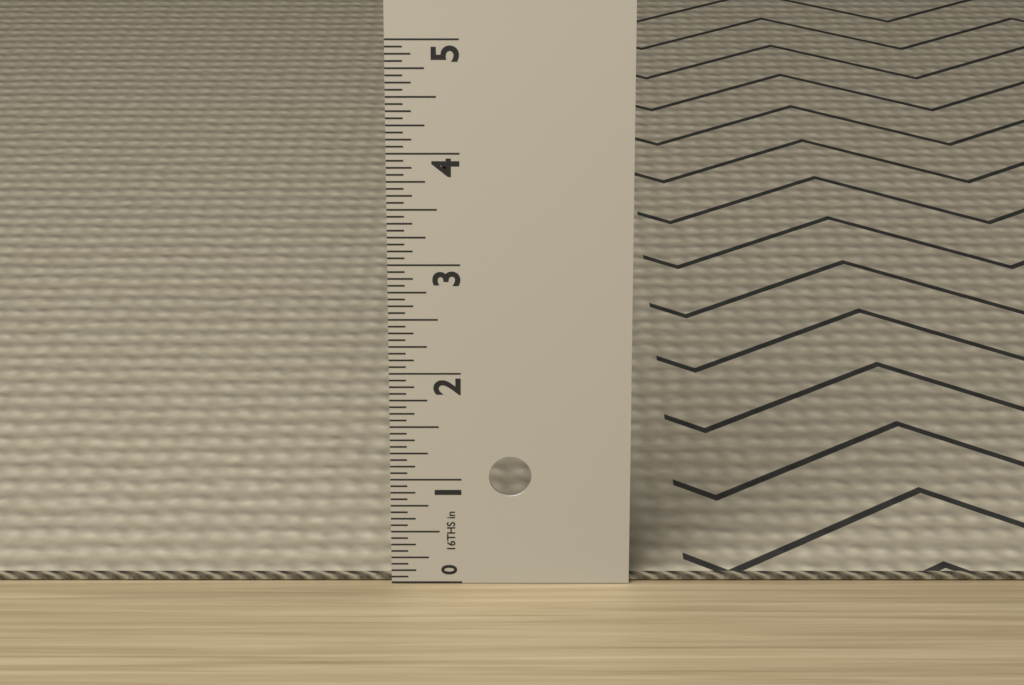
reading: 0.0625 in
